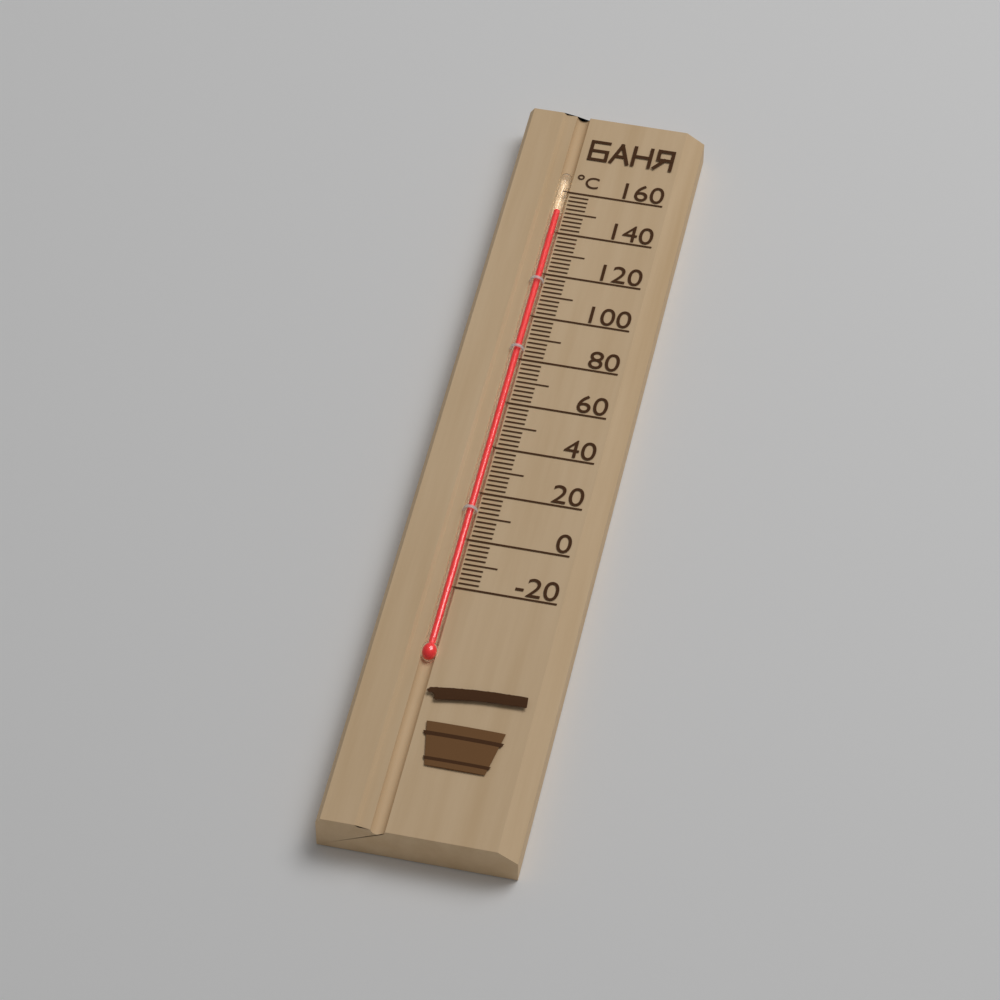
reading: 150 °C
